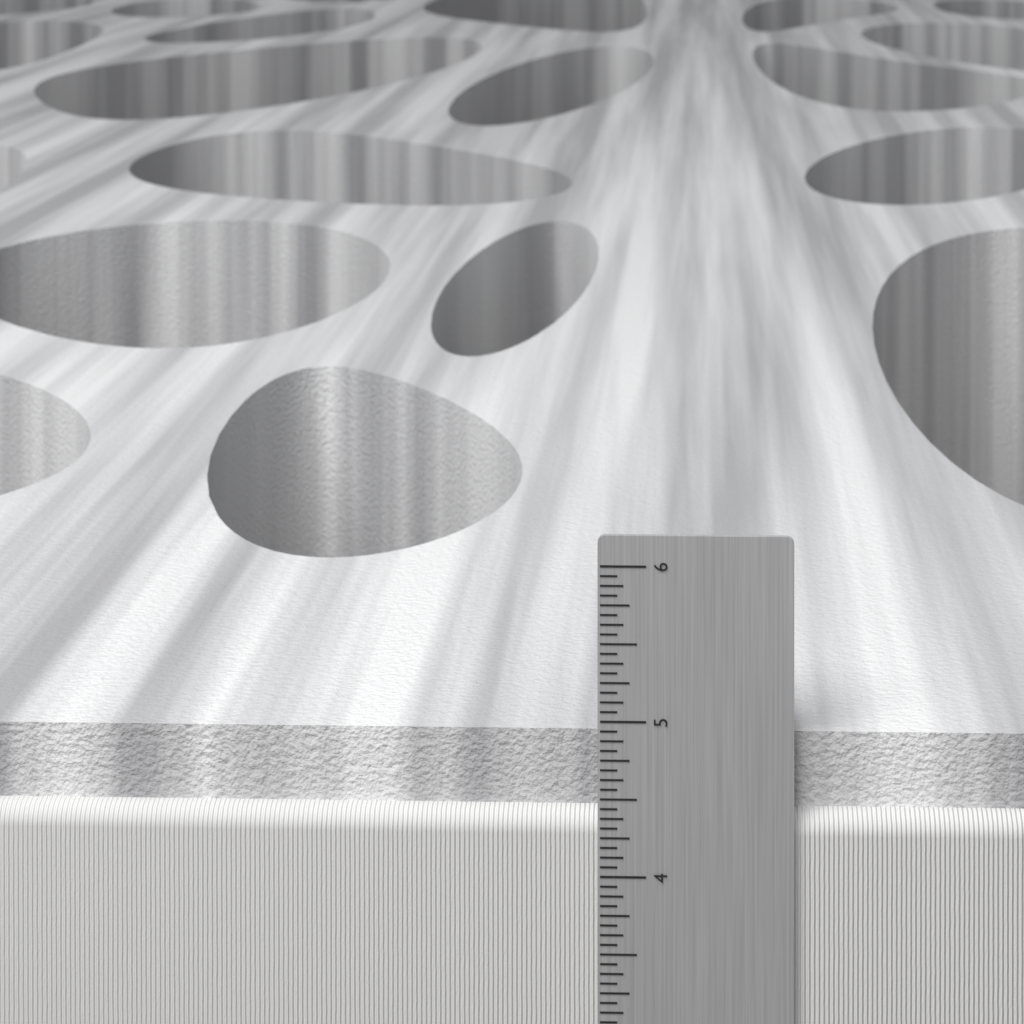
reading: 4.8750 in
